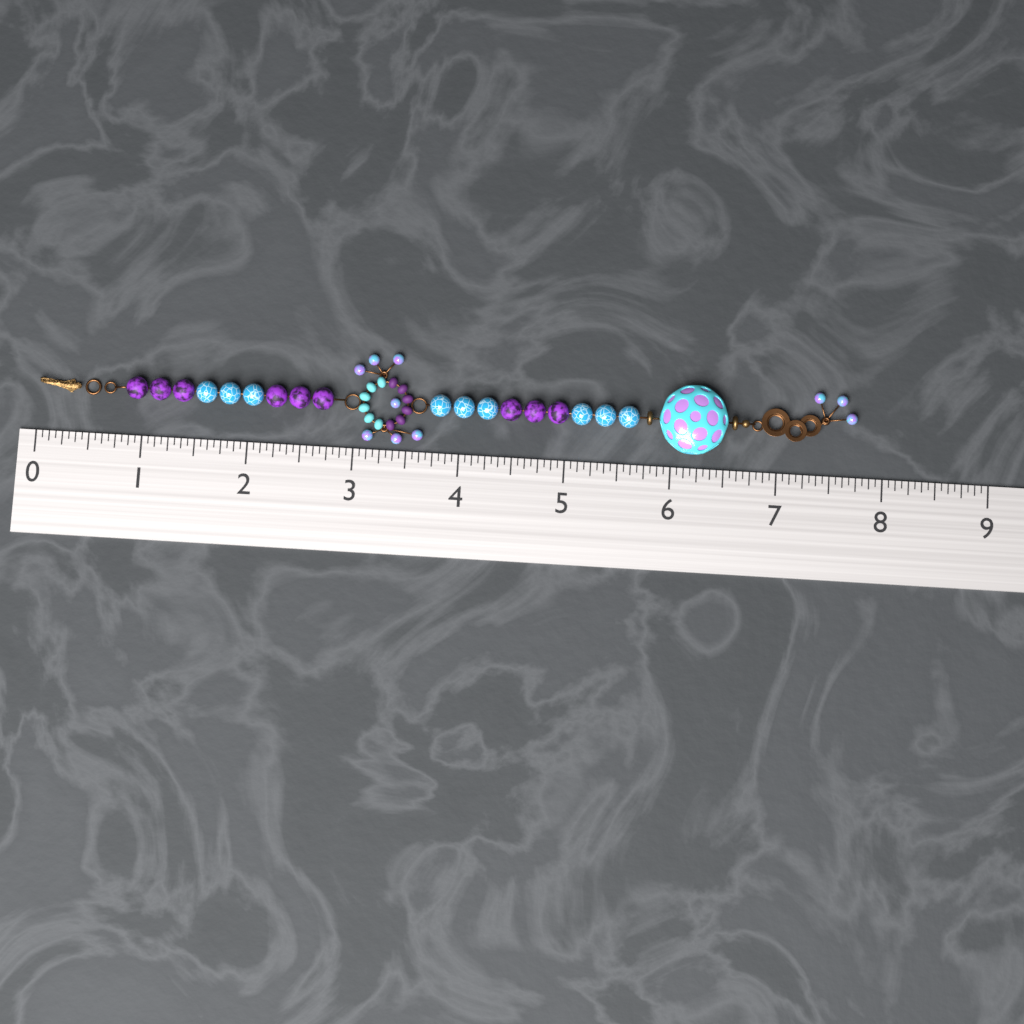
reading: 7.7500 (no unit)
